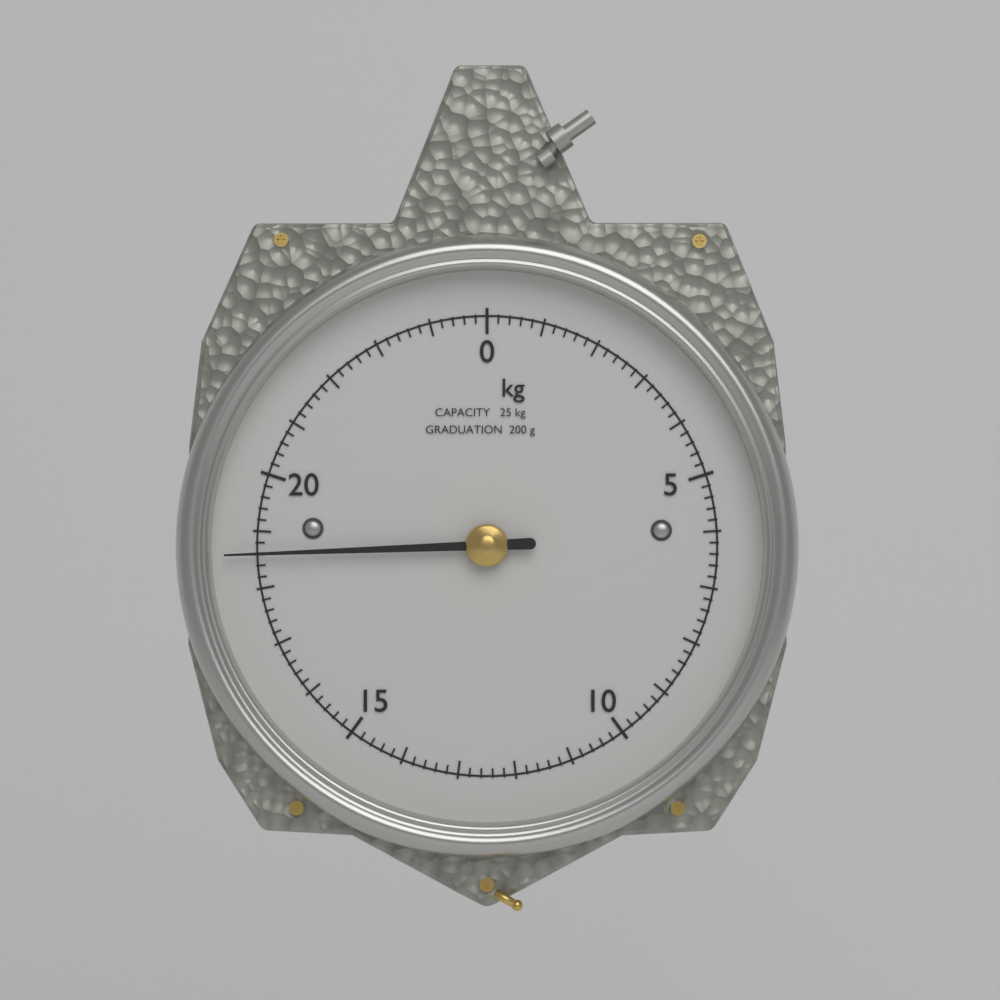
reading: 18.6 kg
